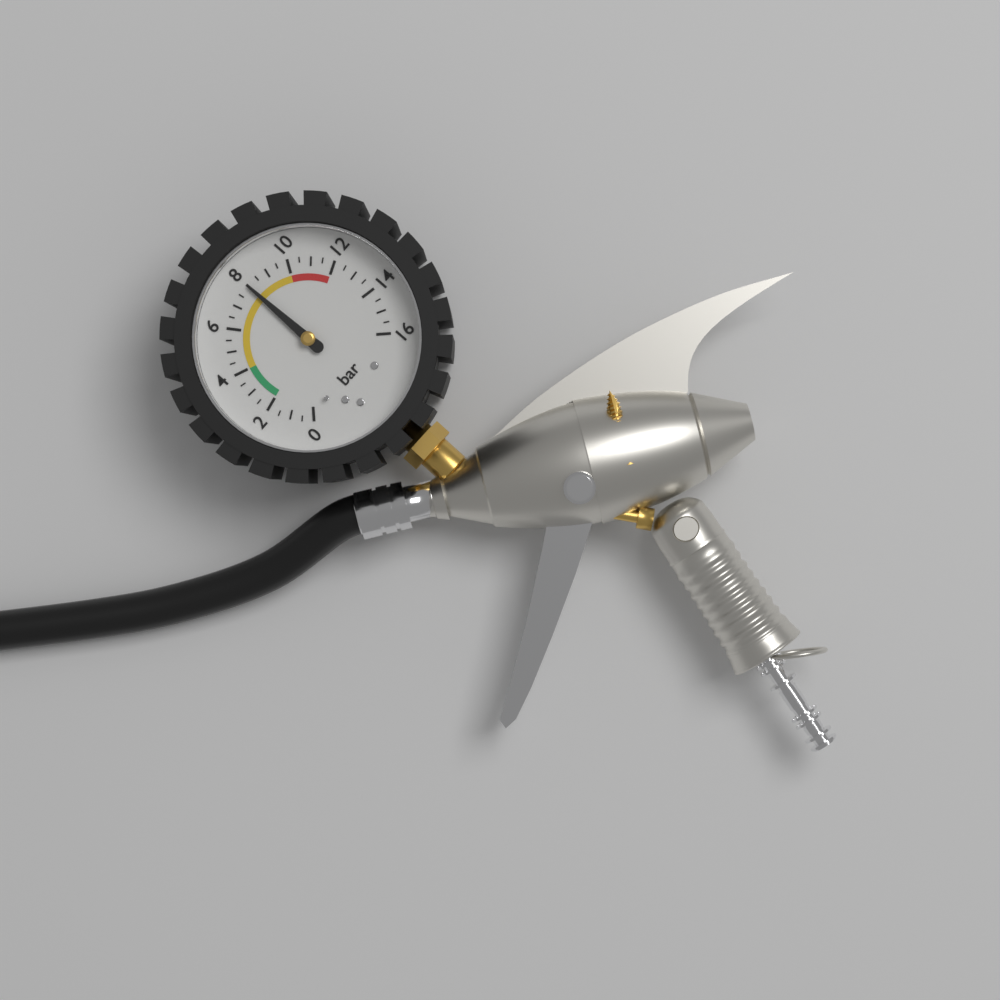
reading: 8.0 bar
